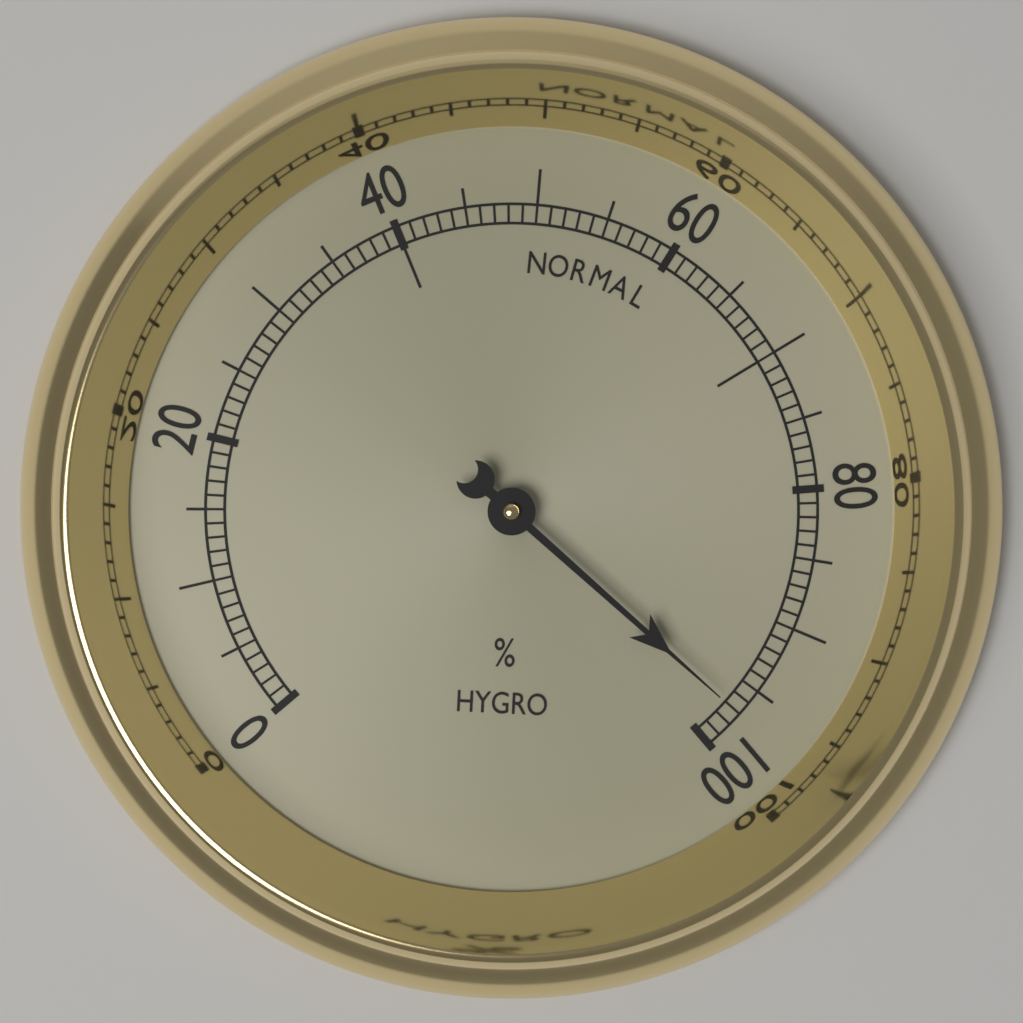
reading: 97 %
